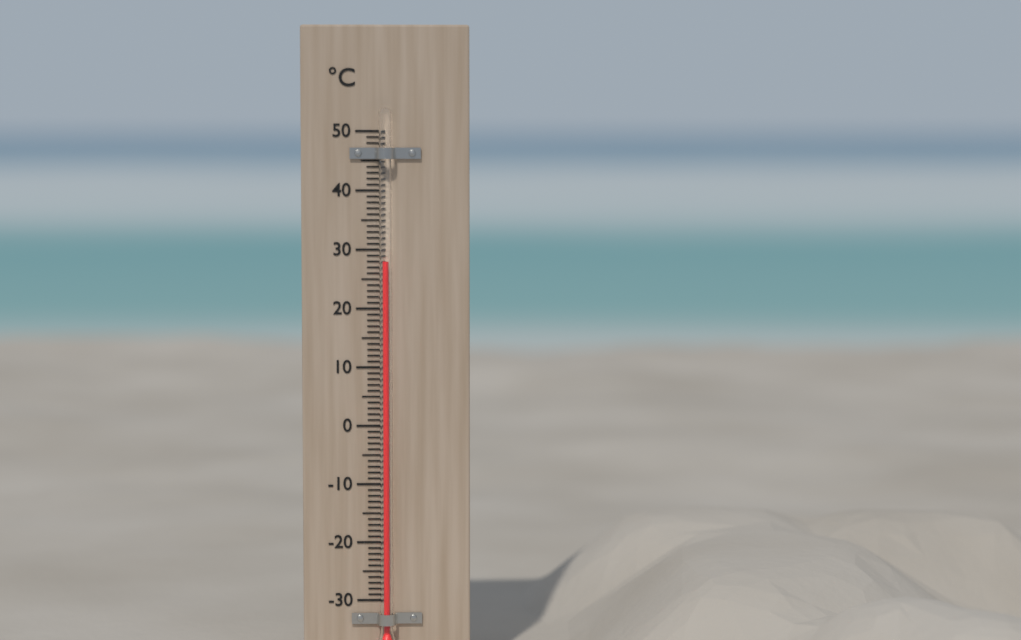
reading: 28 °C
